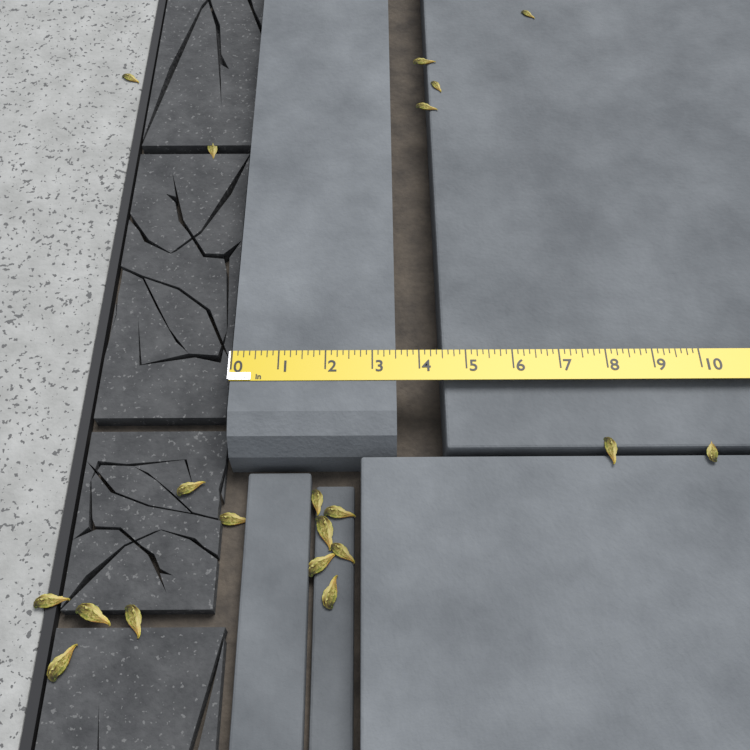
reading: 3.500 in
